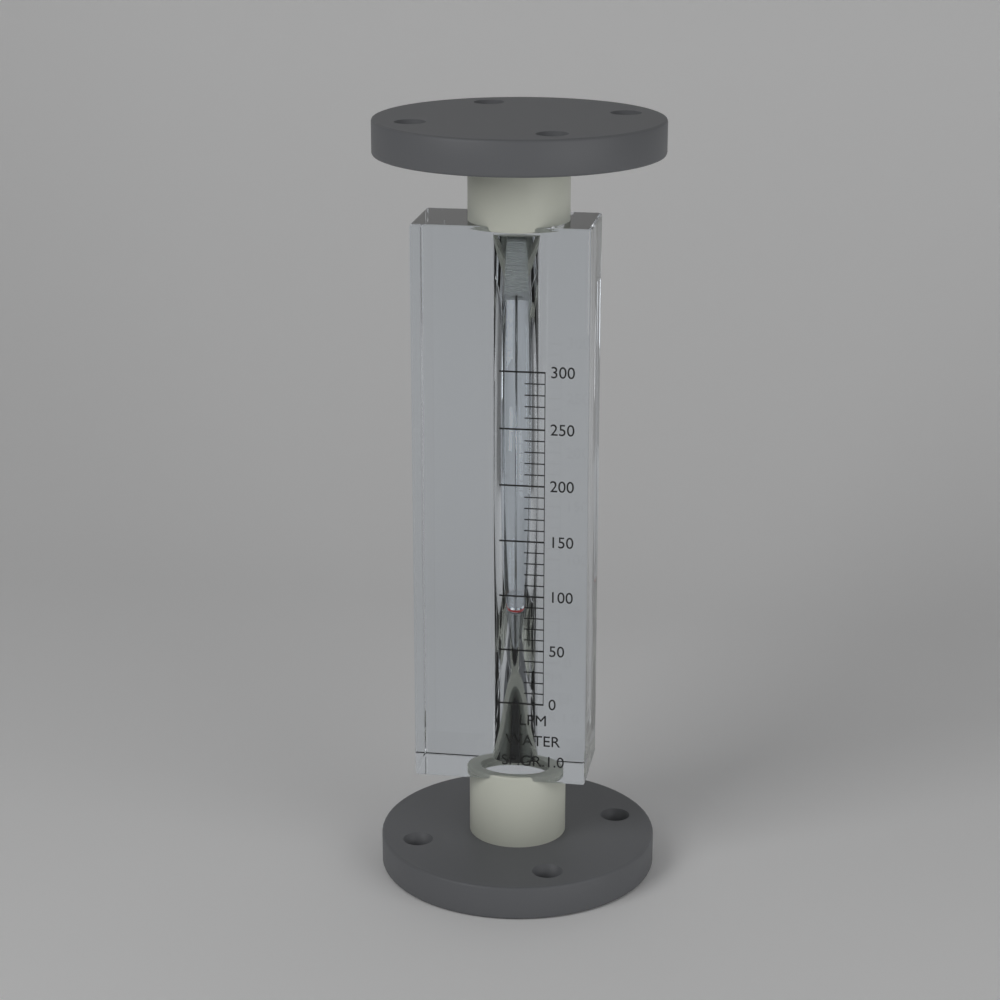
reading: 80 LPM
